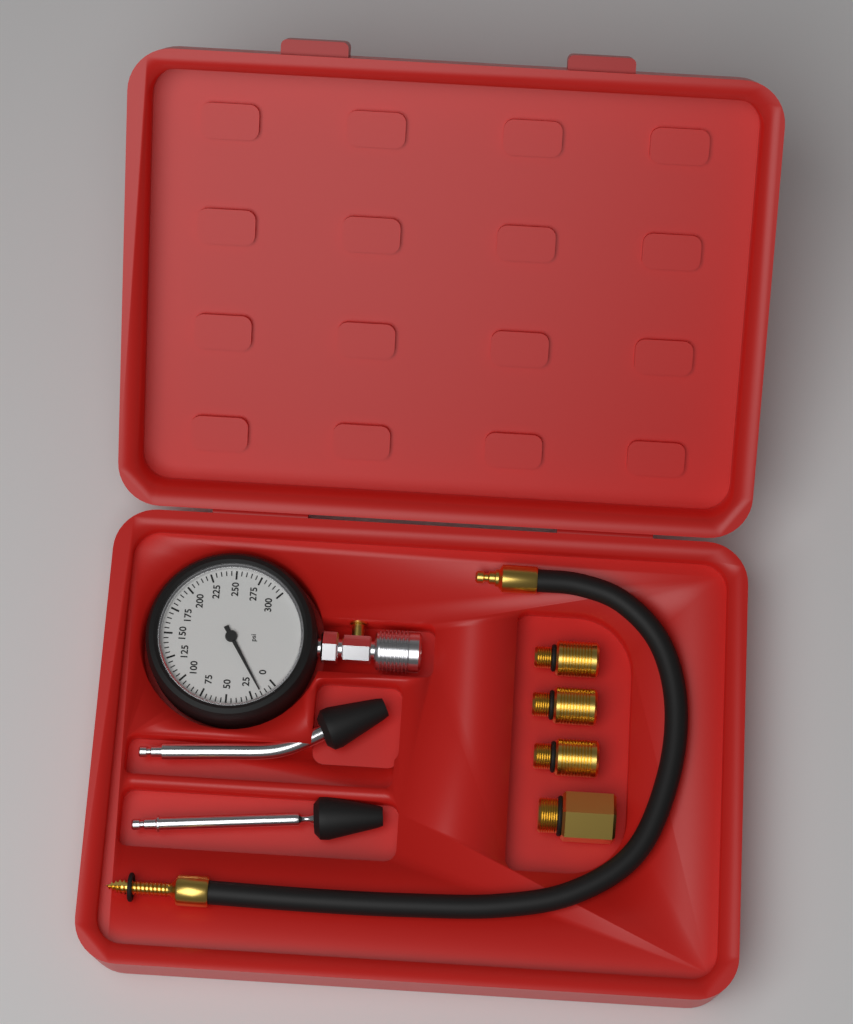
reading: 15 psi
